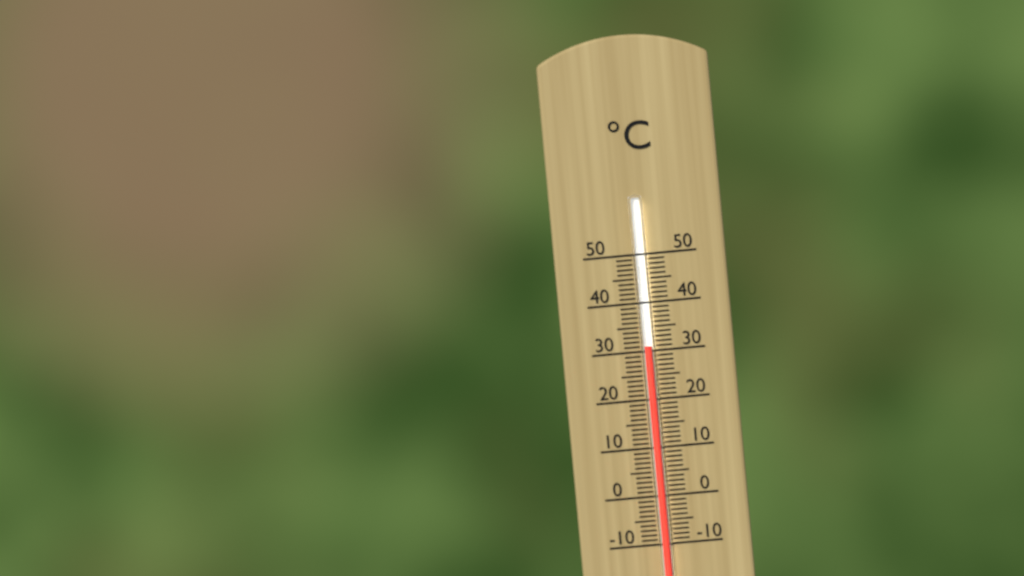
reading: 31 °C
